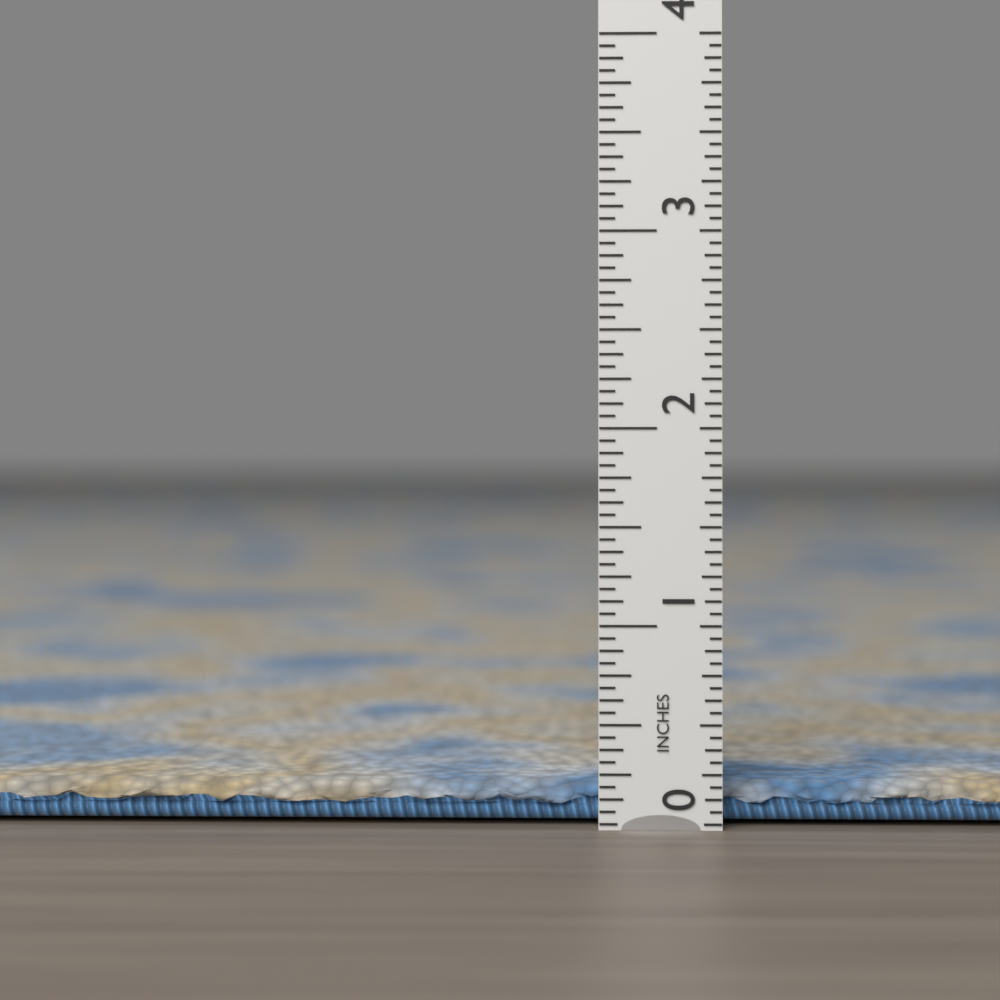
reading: 0.1875 in
